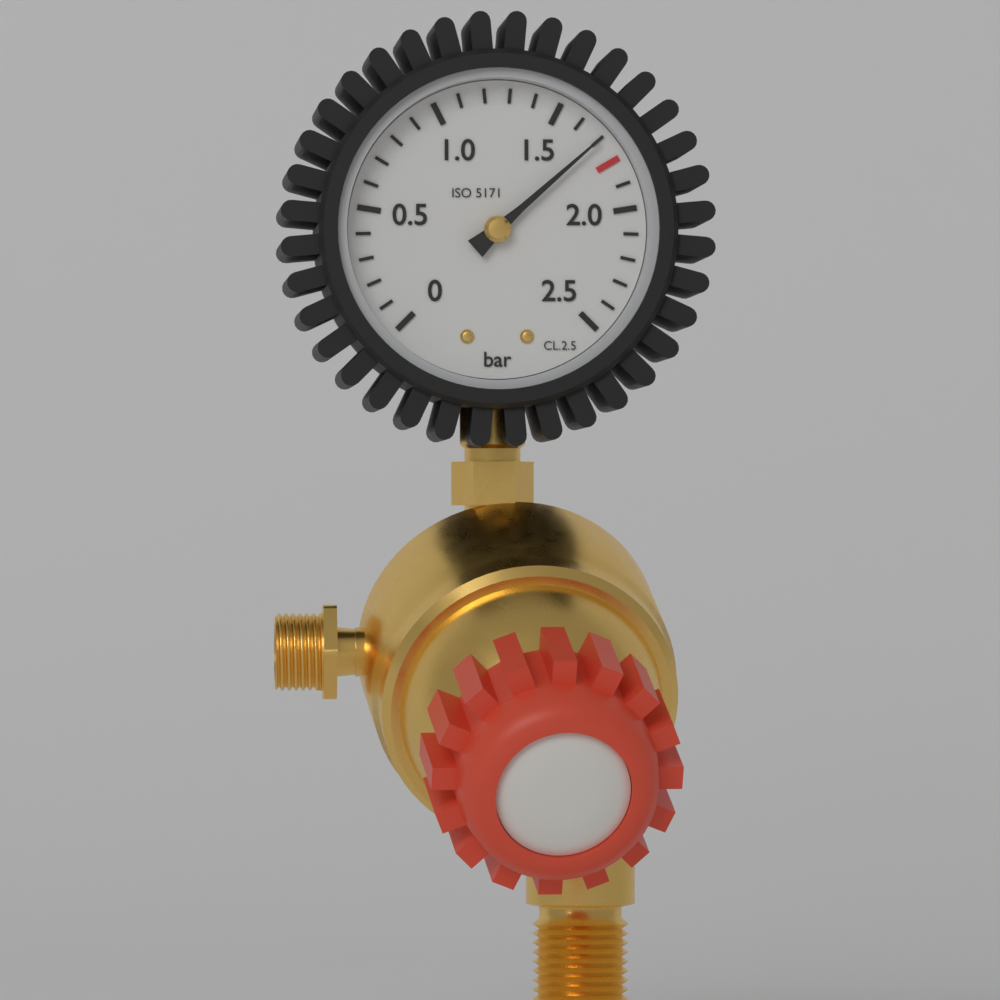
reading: 1.7 bar
